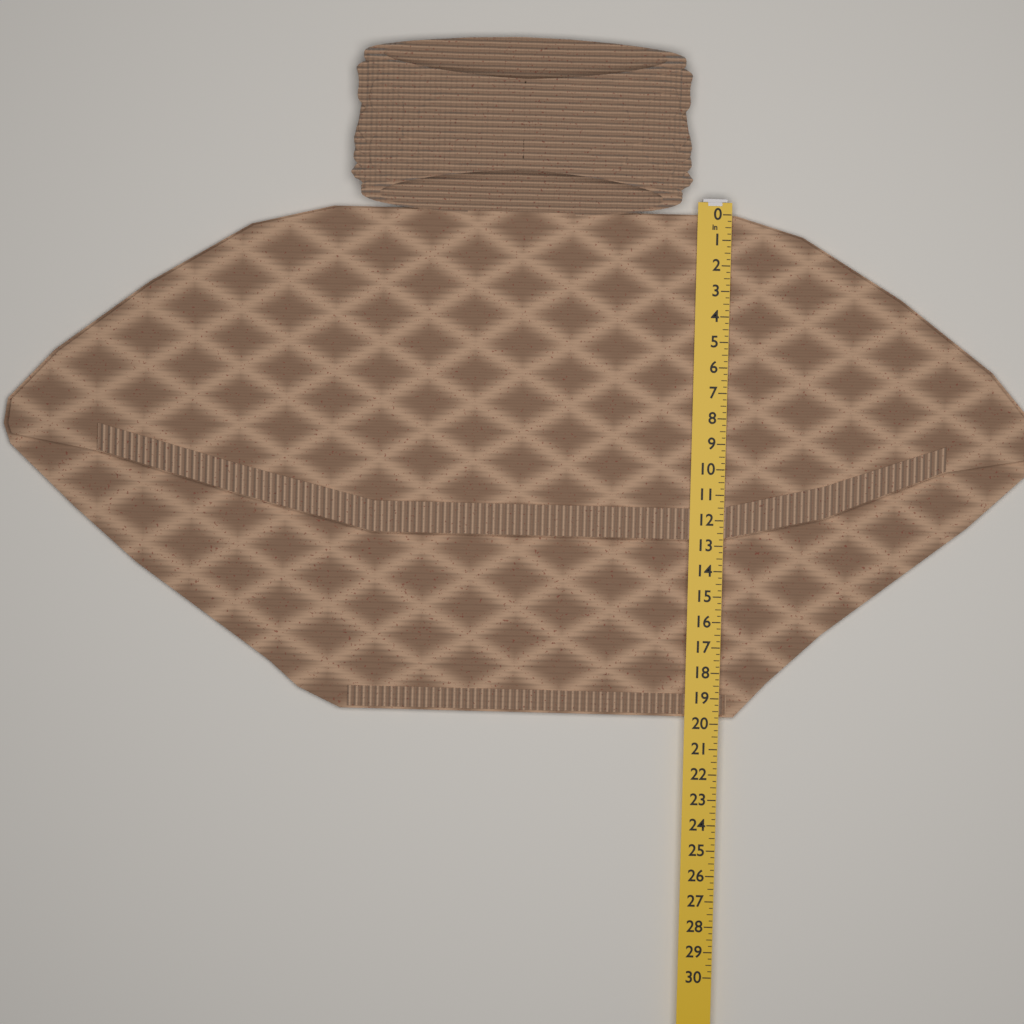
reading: 19.75 in
